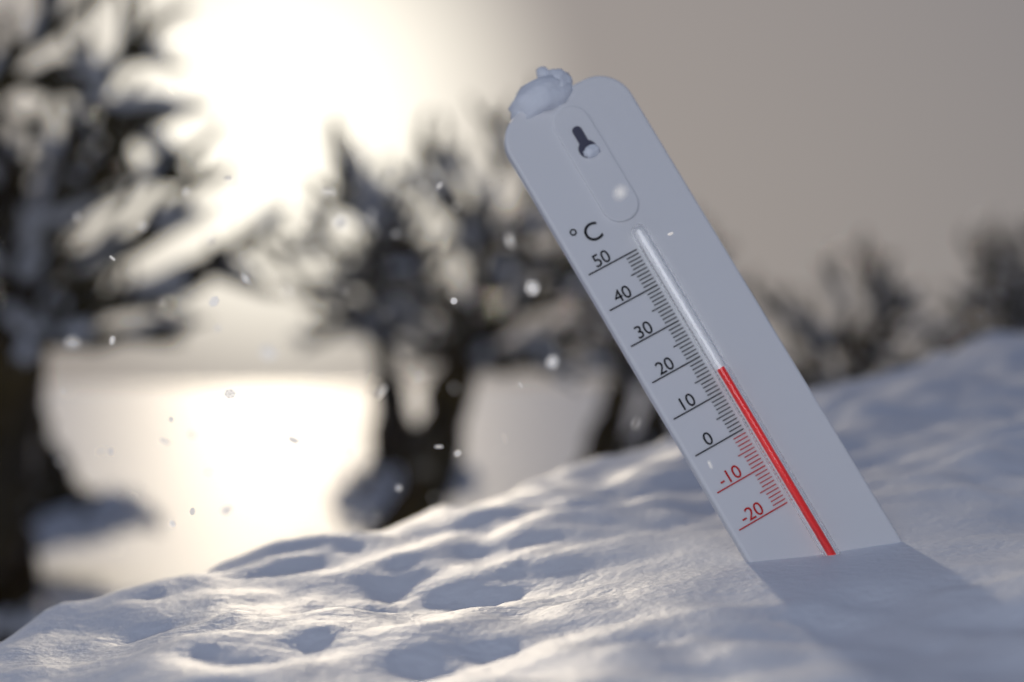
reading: 15 °C
